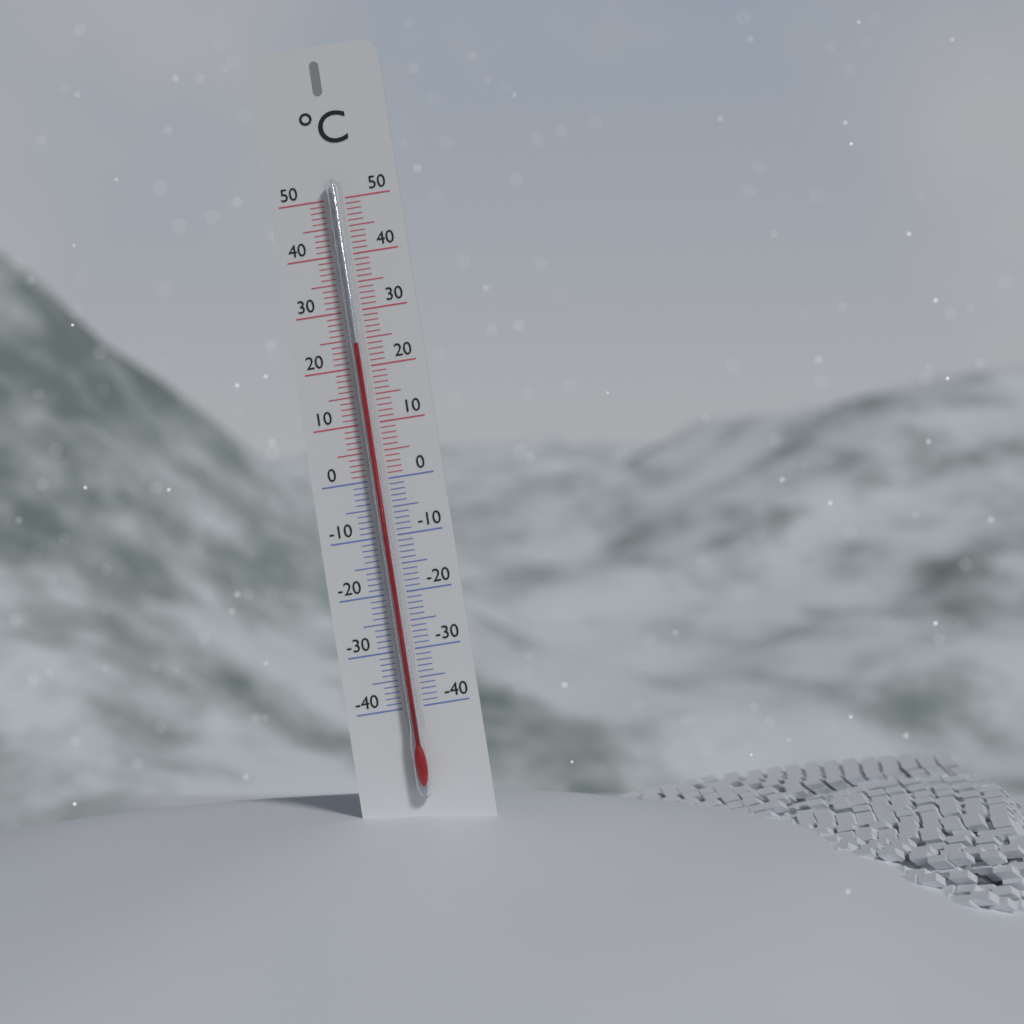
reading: 24 °C
